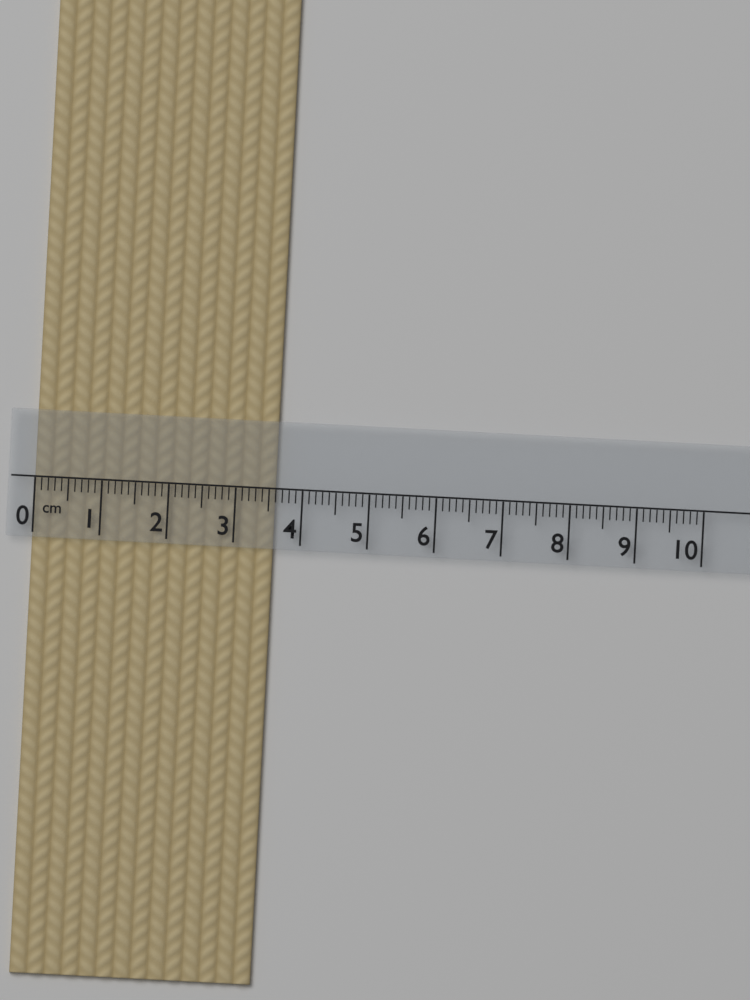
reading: 3.6 cm
